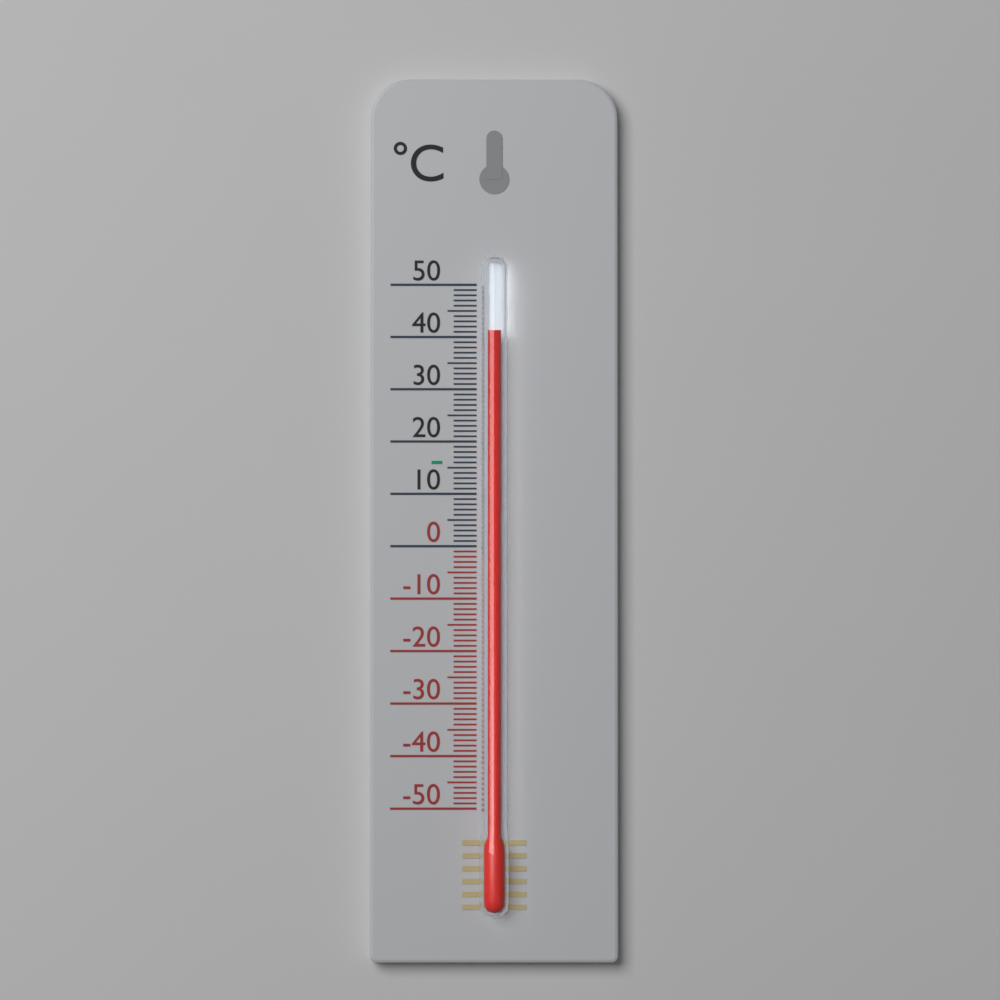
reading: 41 °C
